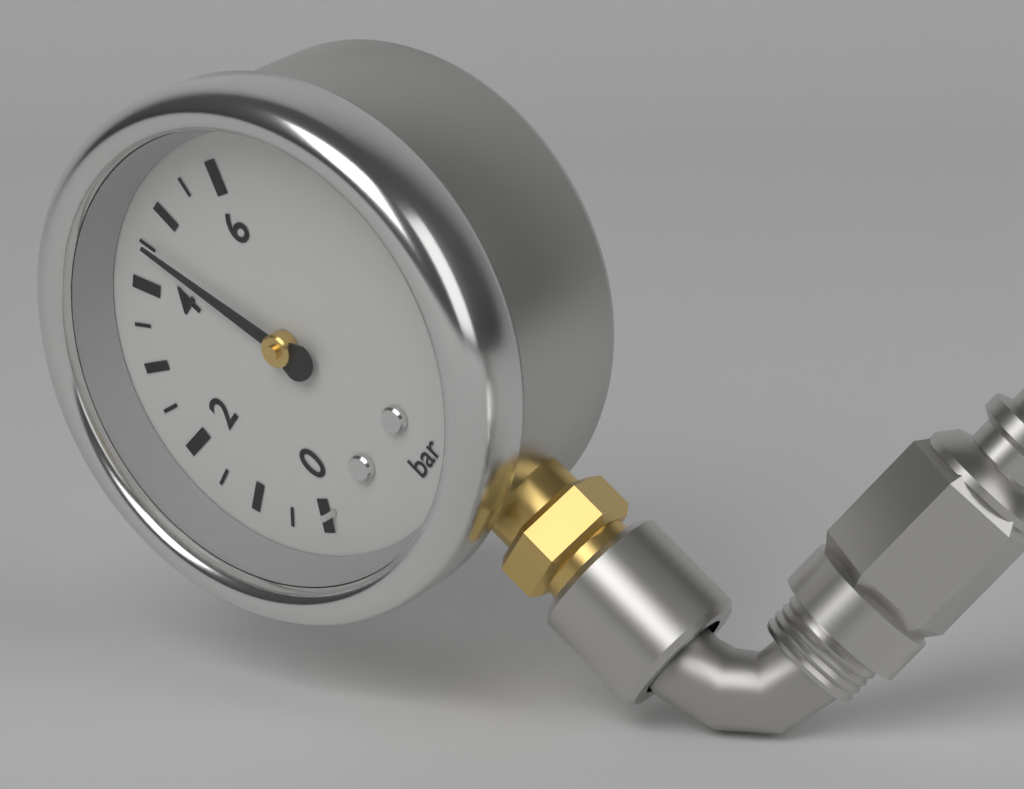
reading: 4.5 bar
